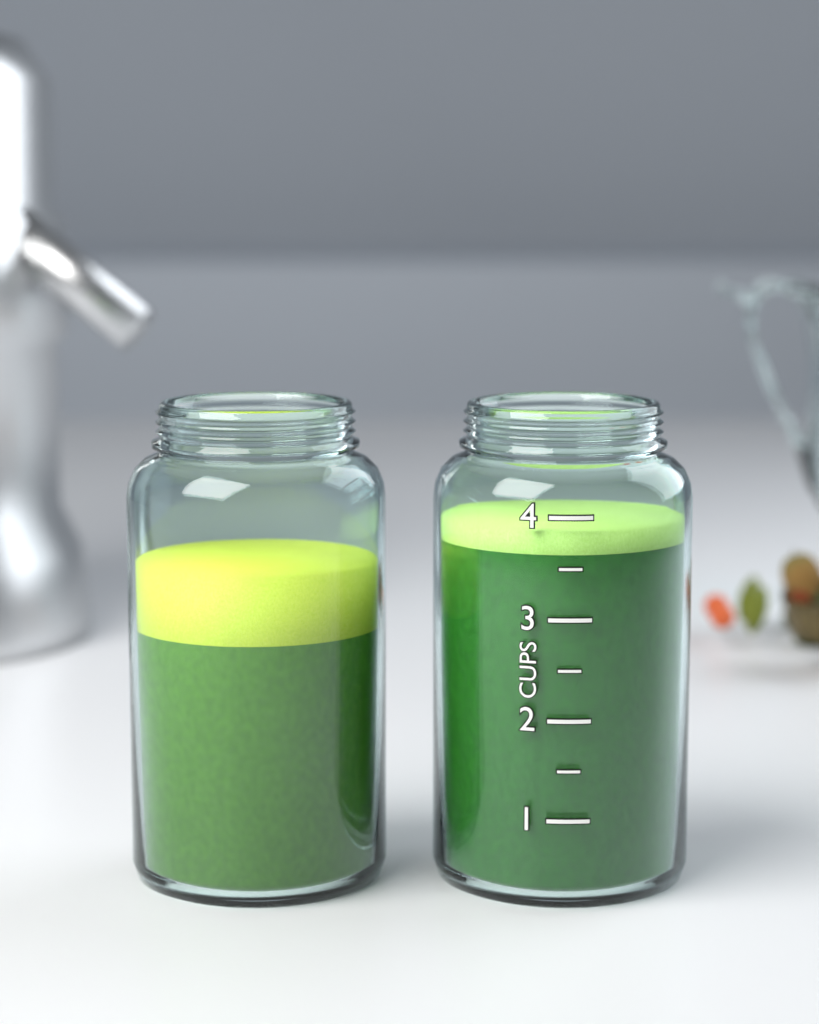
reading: 3.85 cups
